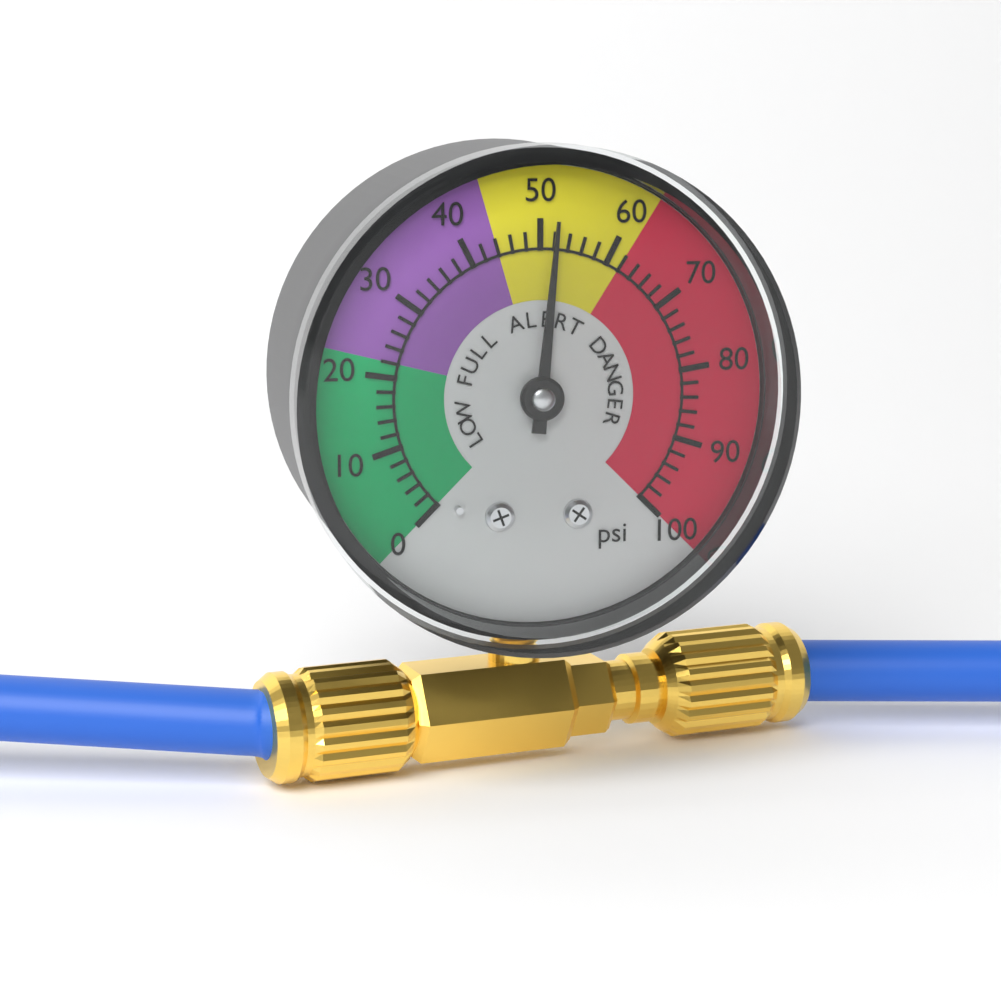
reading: 52 psi
